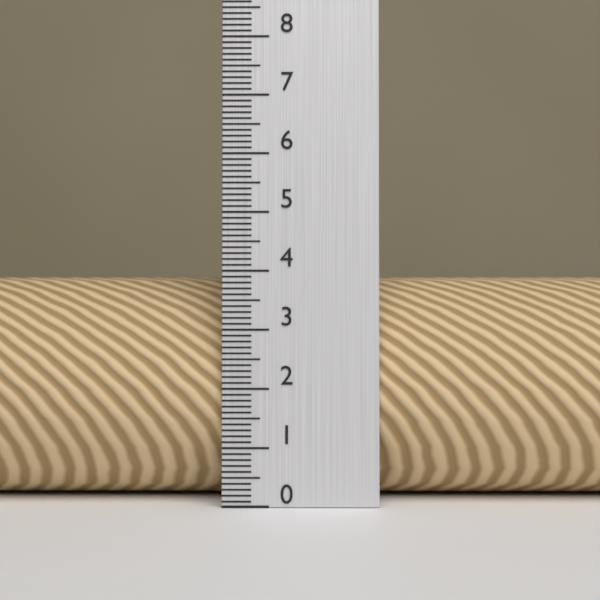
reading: 3.9 (no unit)
